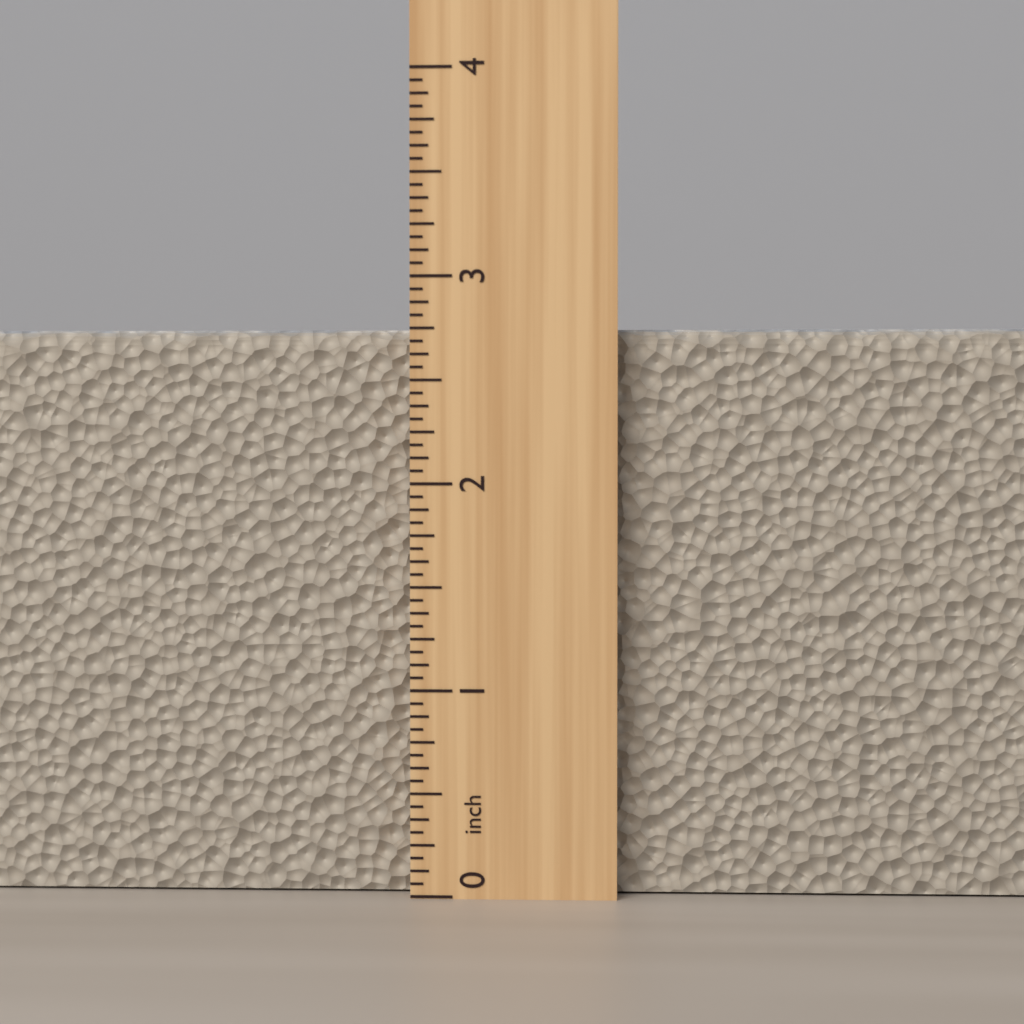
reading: 2.7500 inch
